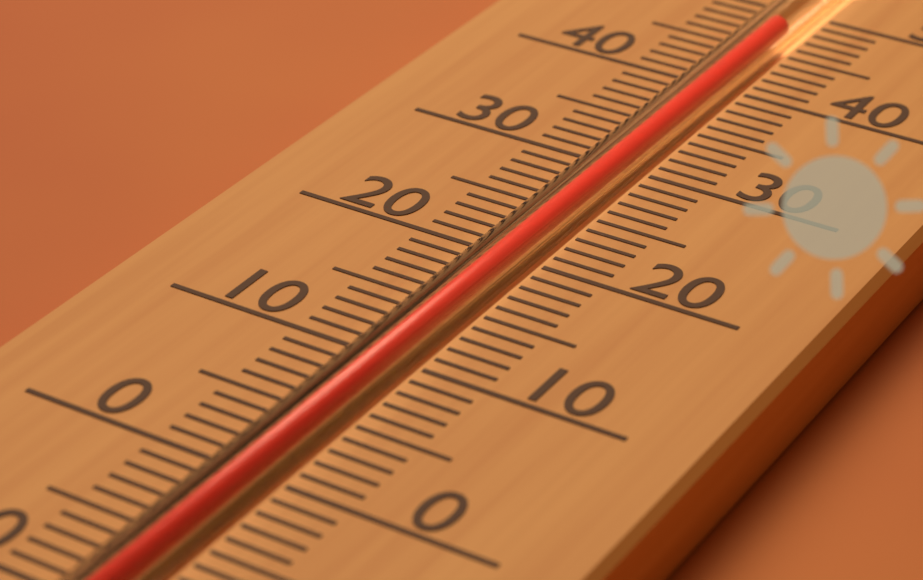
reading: 47 (no unit)
